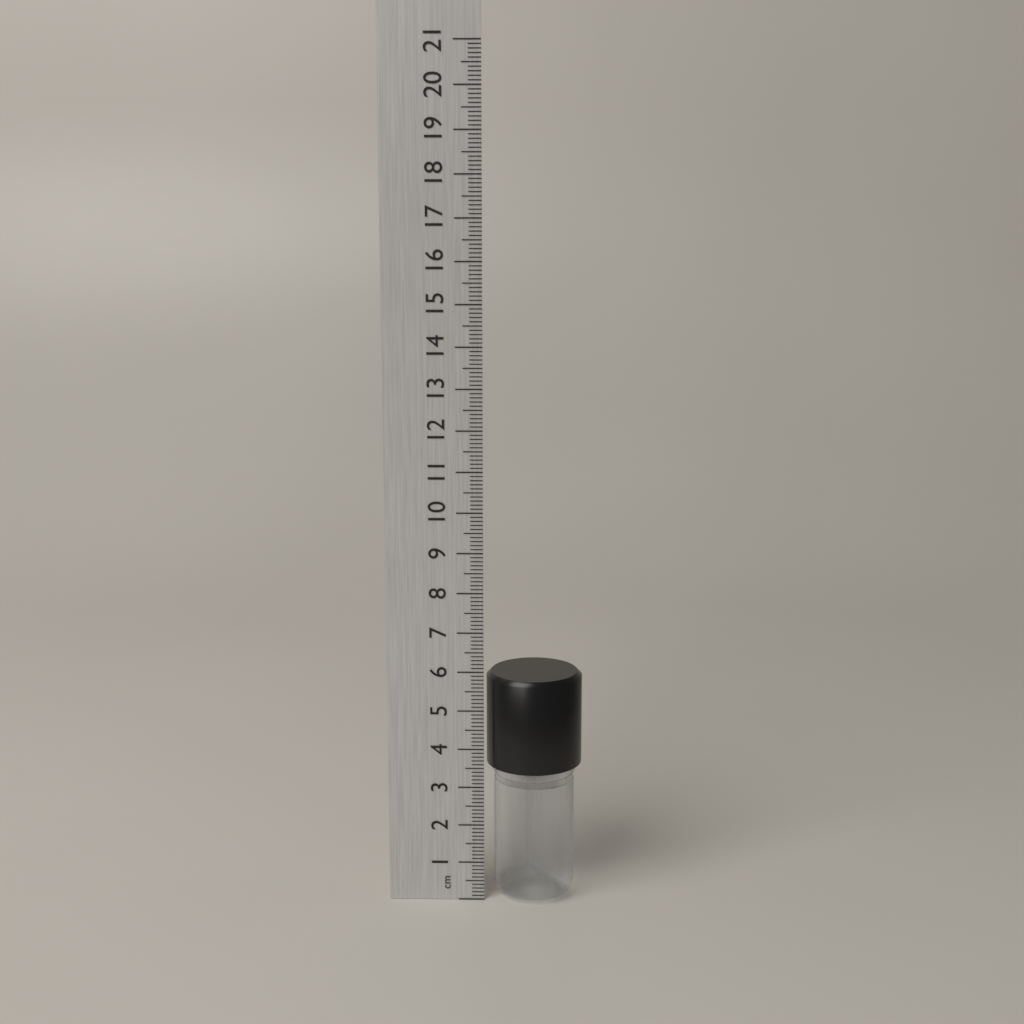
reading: 5.9 cm
